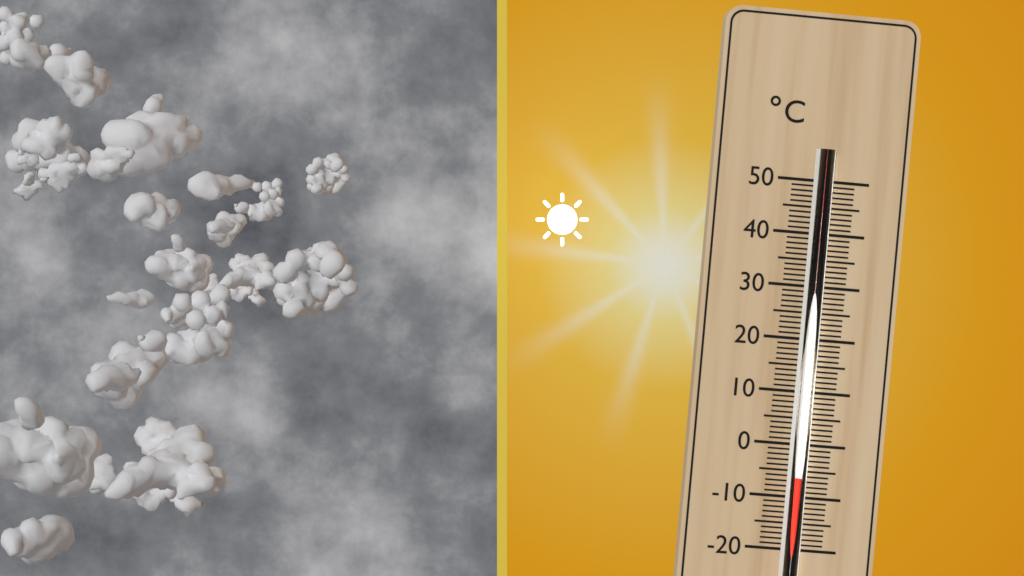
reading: -6 °C
